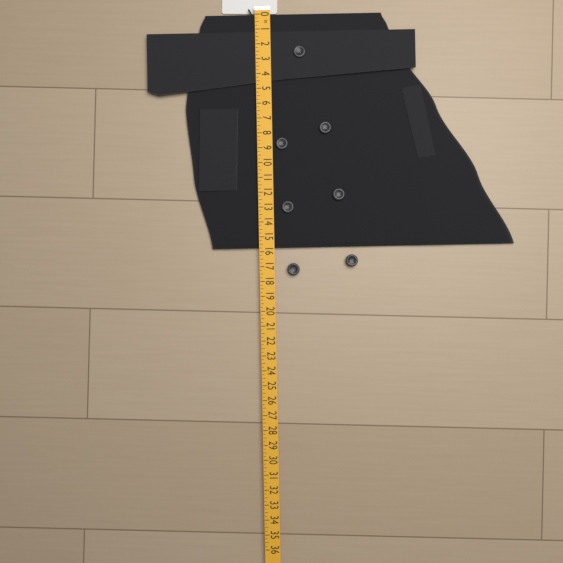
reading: 15.75 in
